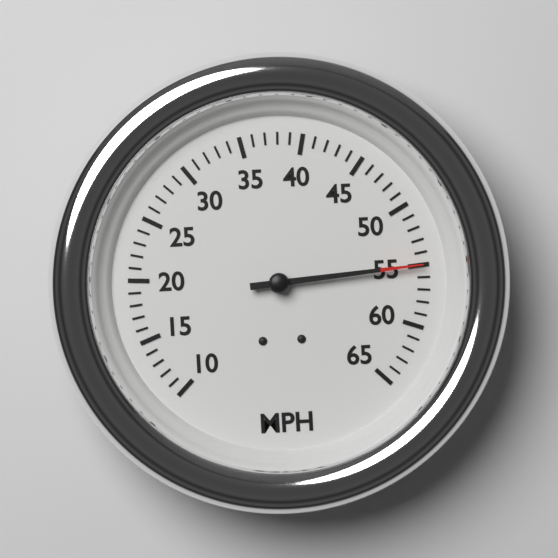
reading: 55 MPH
